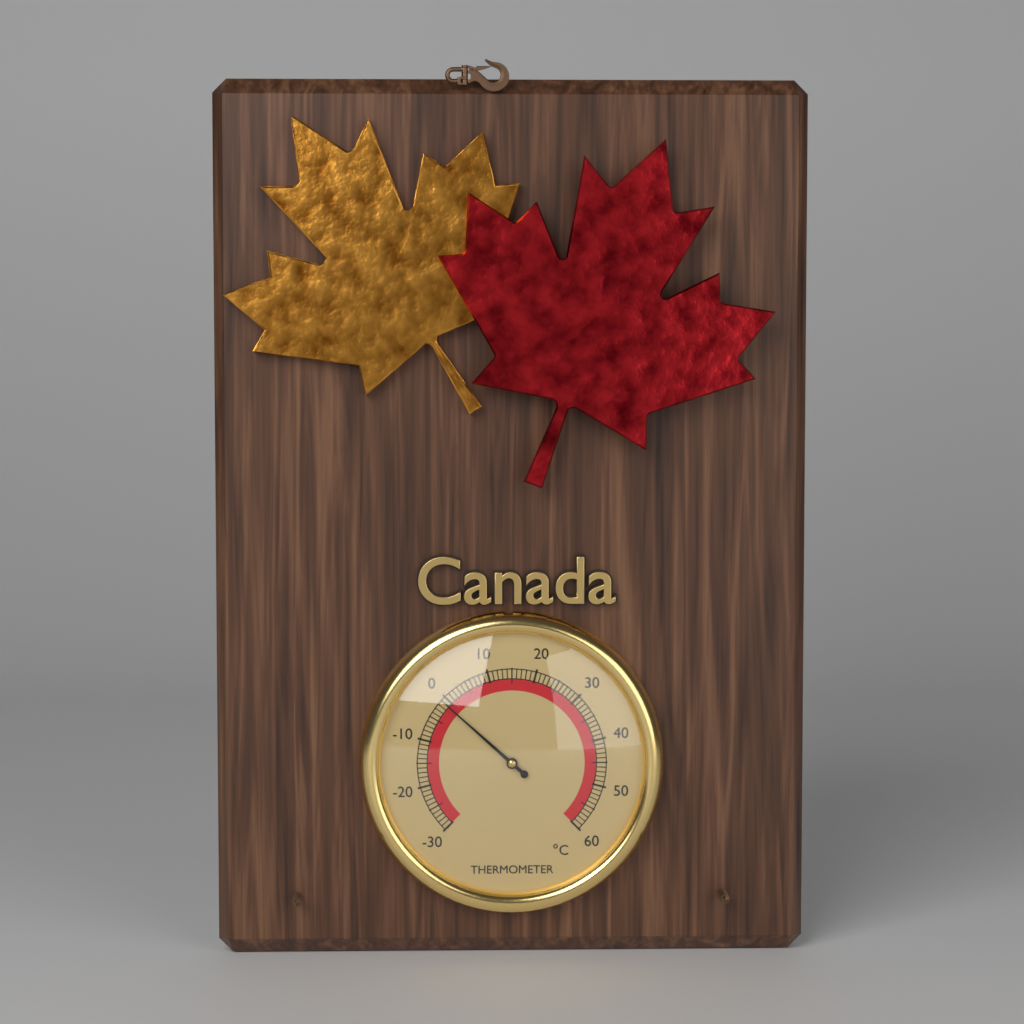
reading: -1 °C
